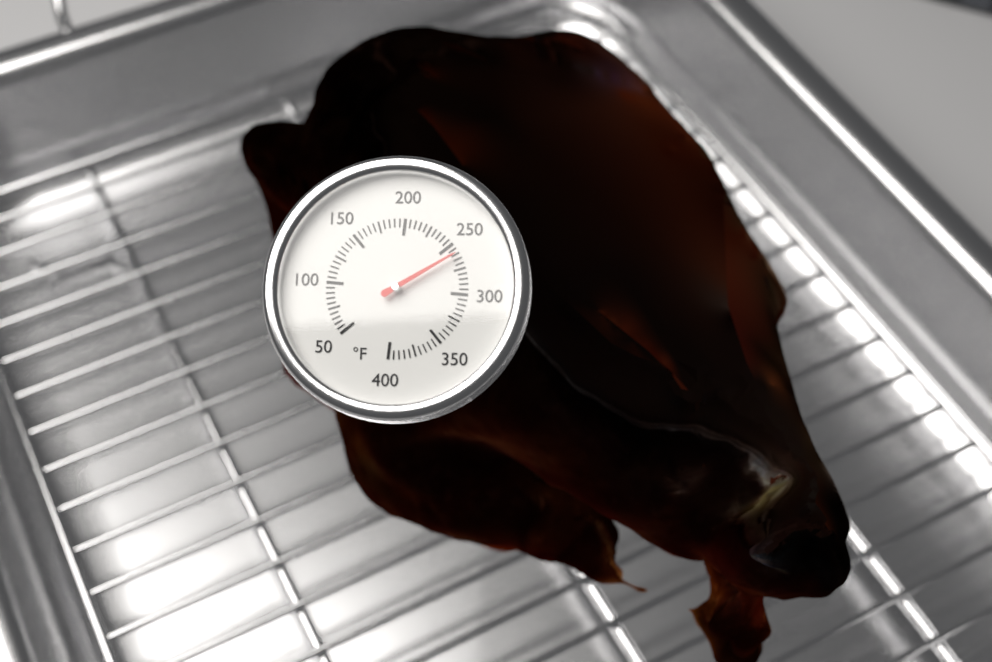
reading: 260 °F
